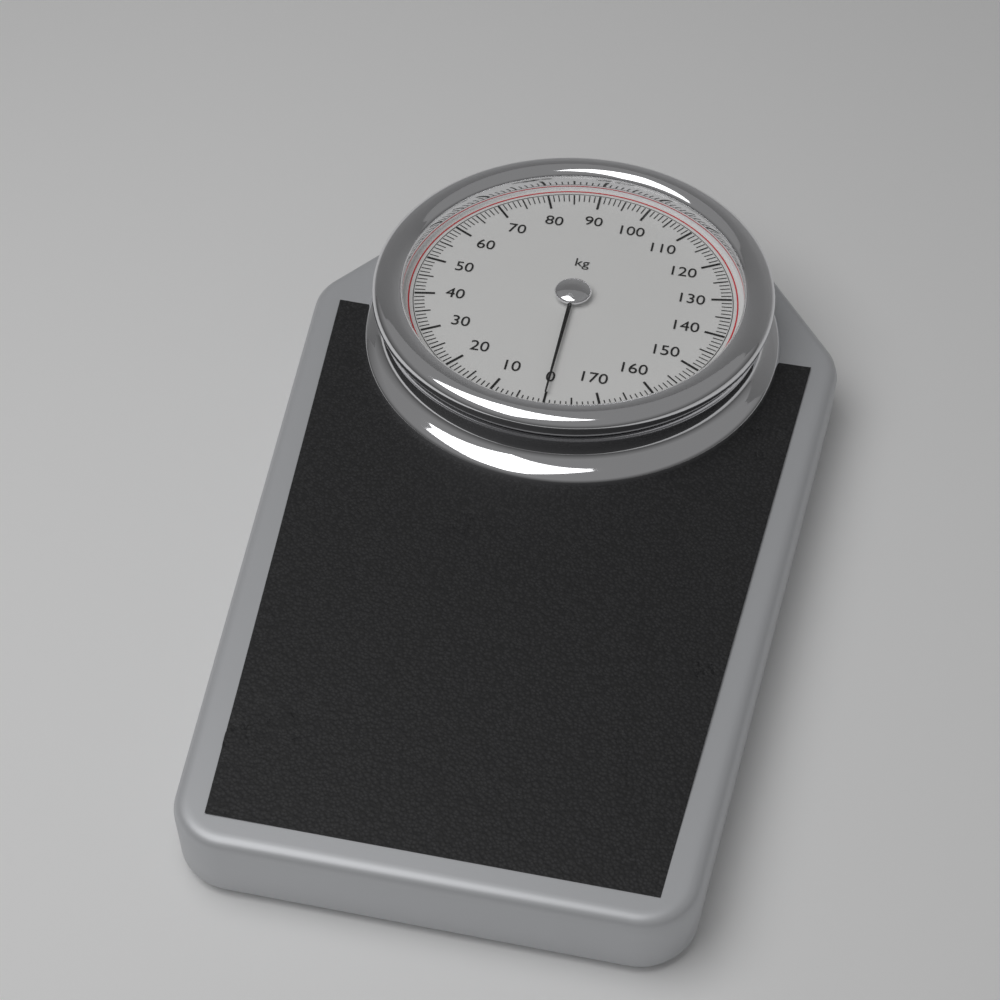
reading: 0 kg
